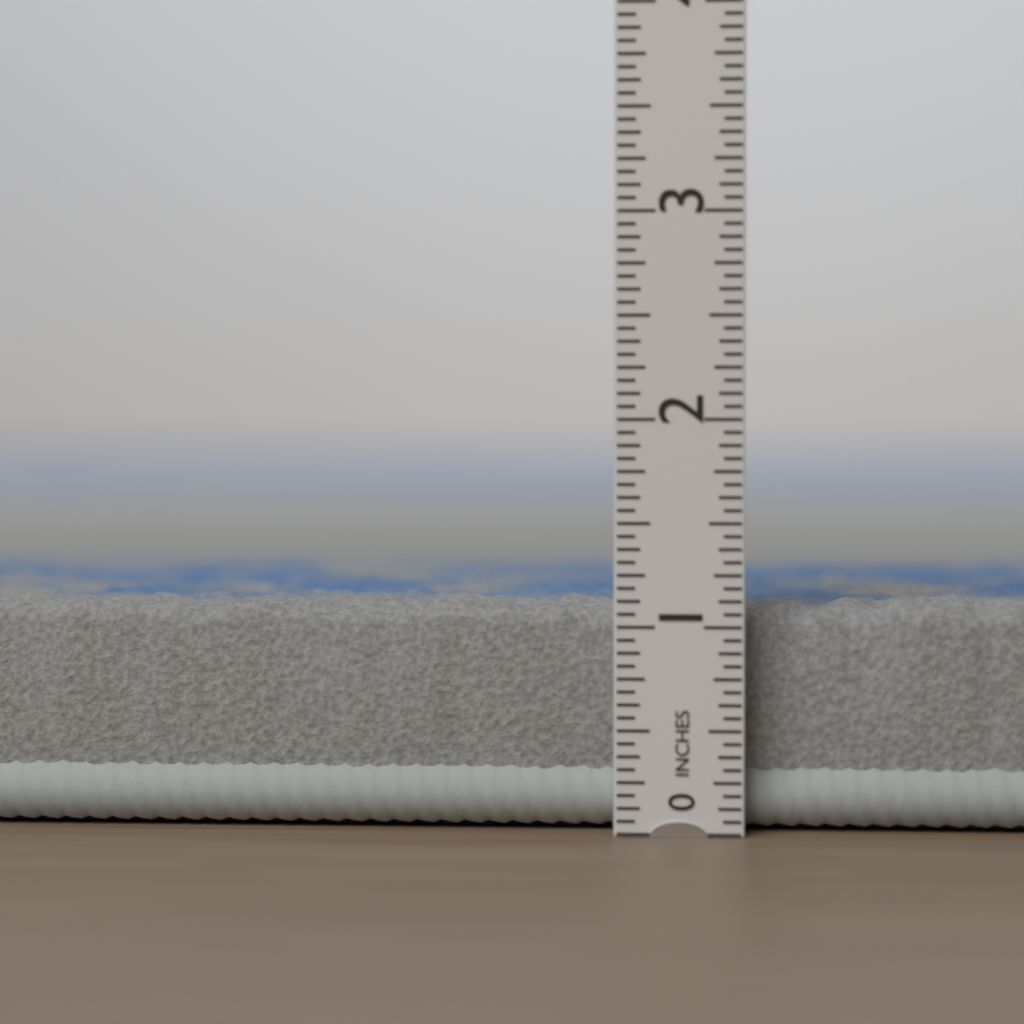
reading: 1.1250 in
